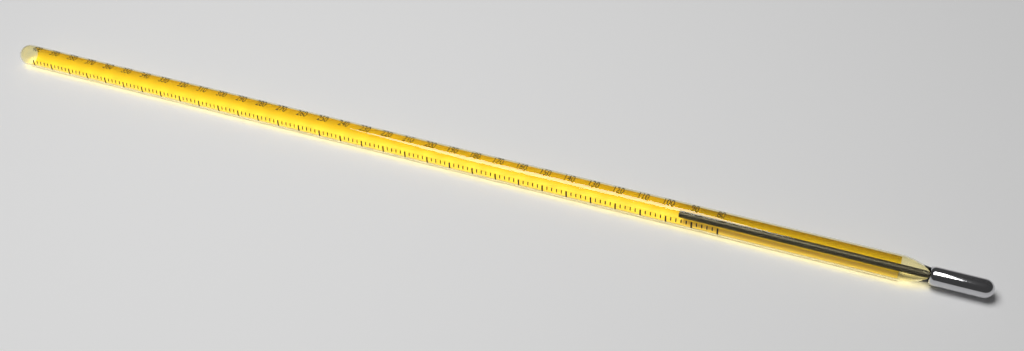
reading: 96 (no unit)
